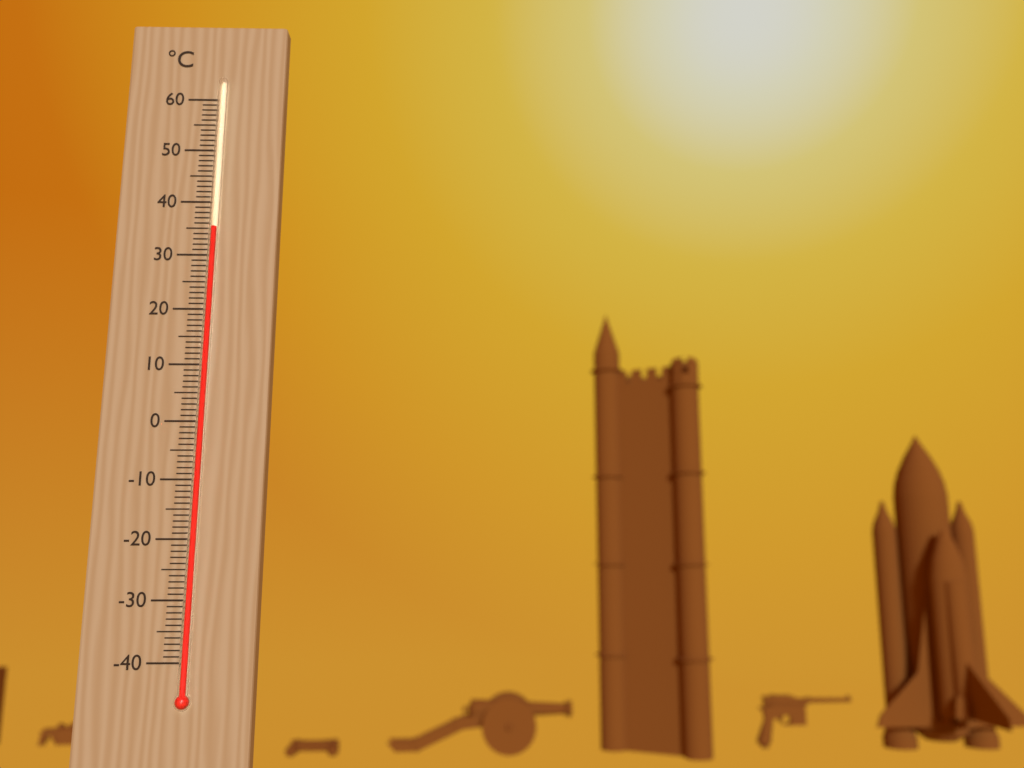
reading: 35 °C
